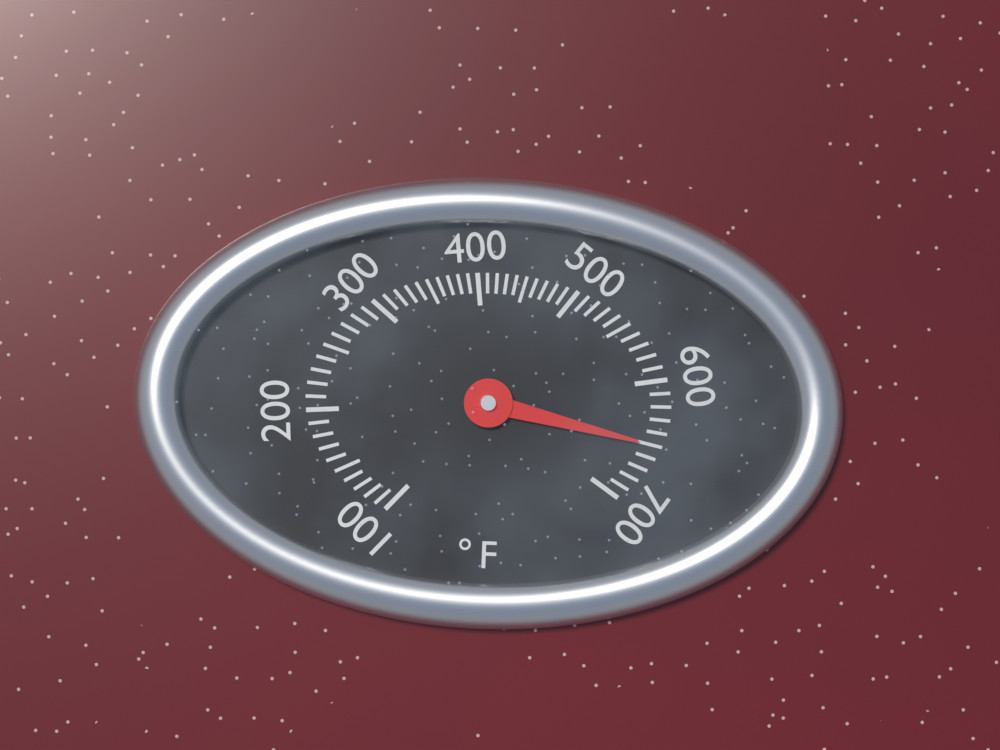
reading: 650 °F
